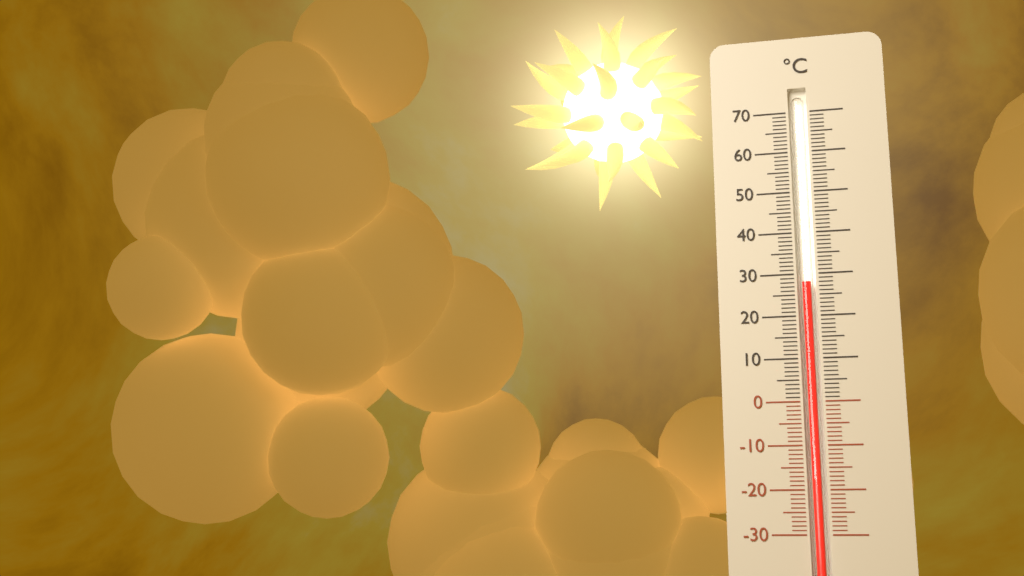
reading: 28 °C
